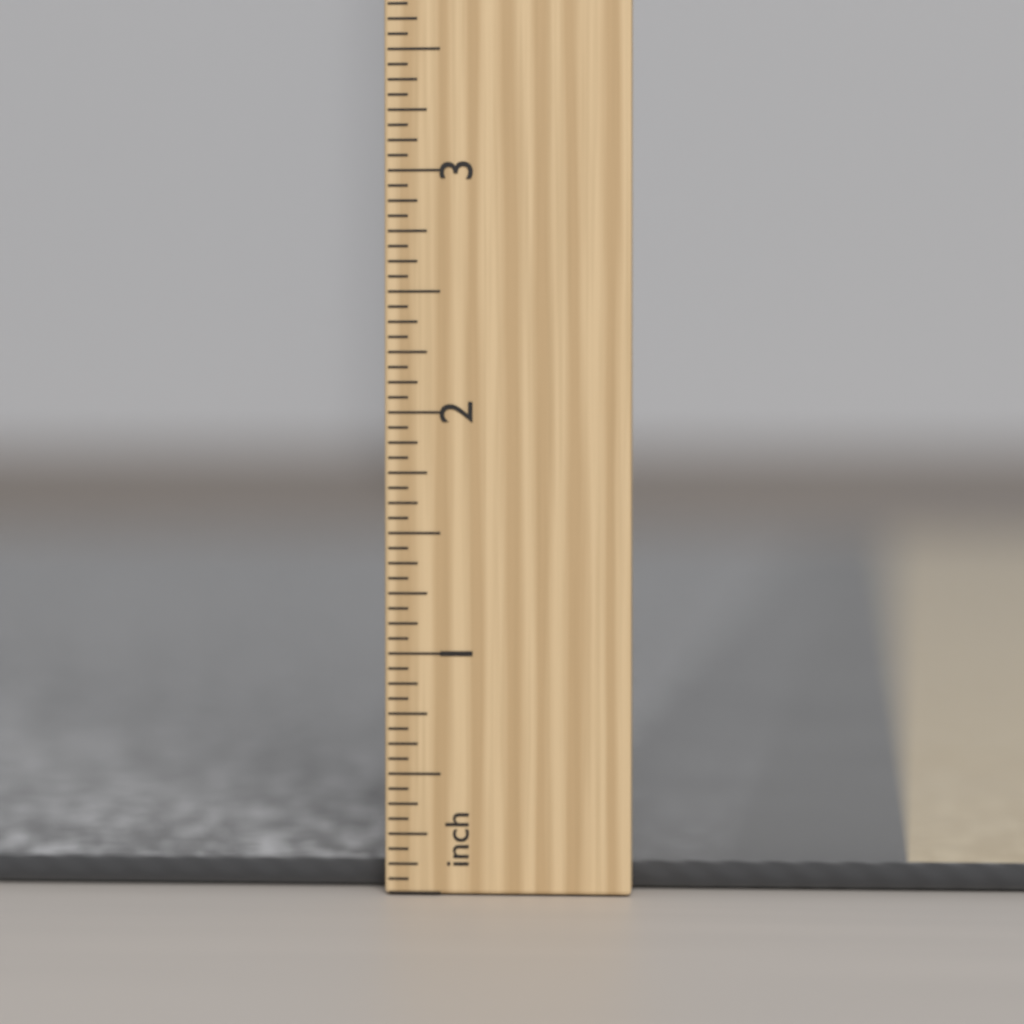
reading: 0.1250 in
